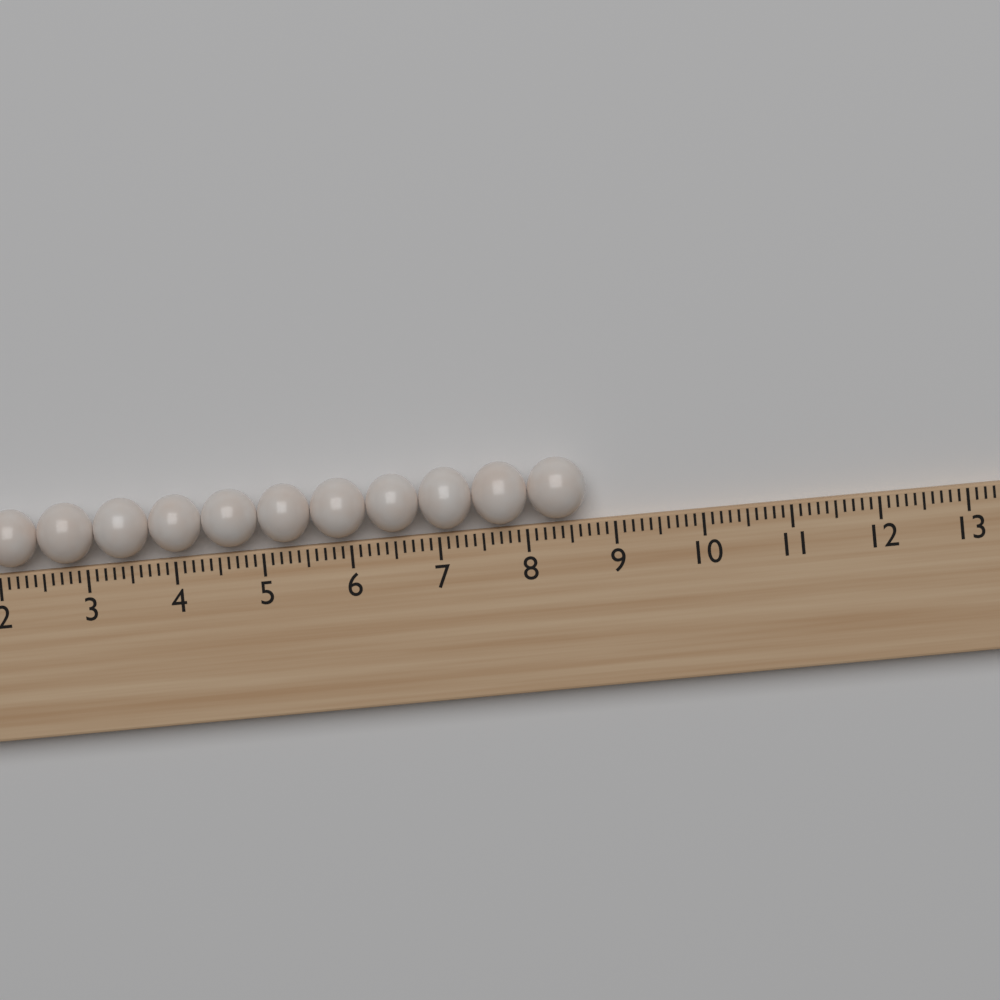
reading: 8.7 (no unit)
